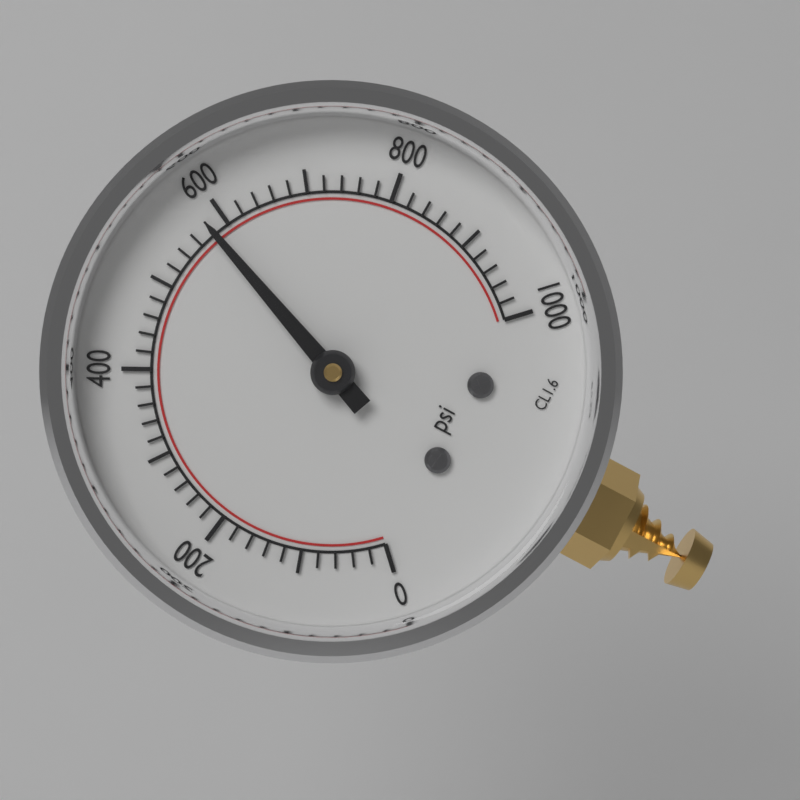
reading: 580 psi
